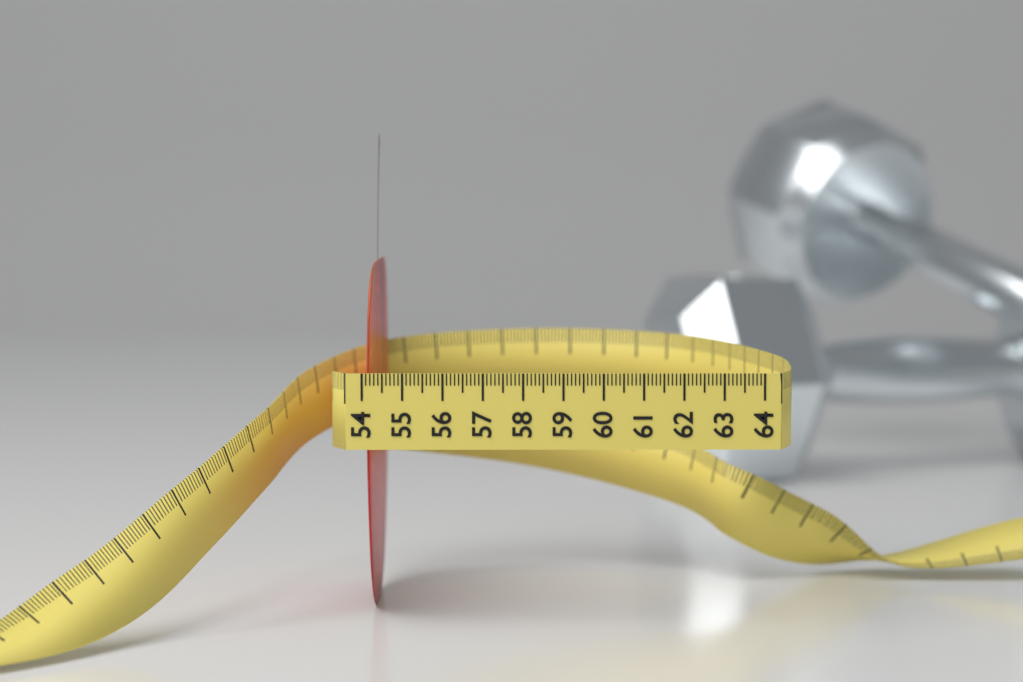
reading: 54.3 (no unit)
